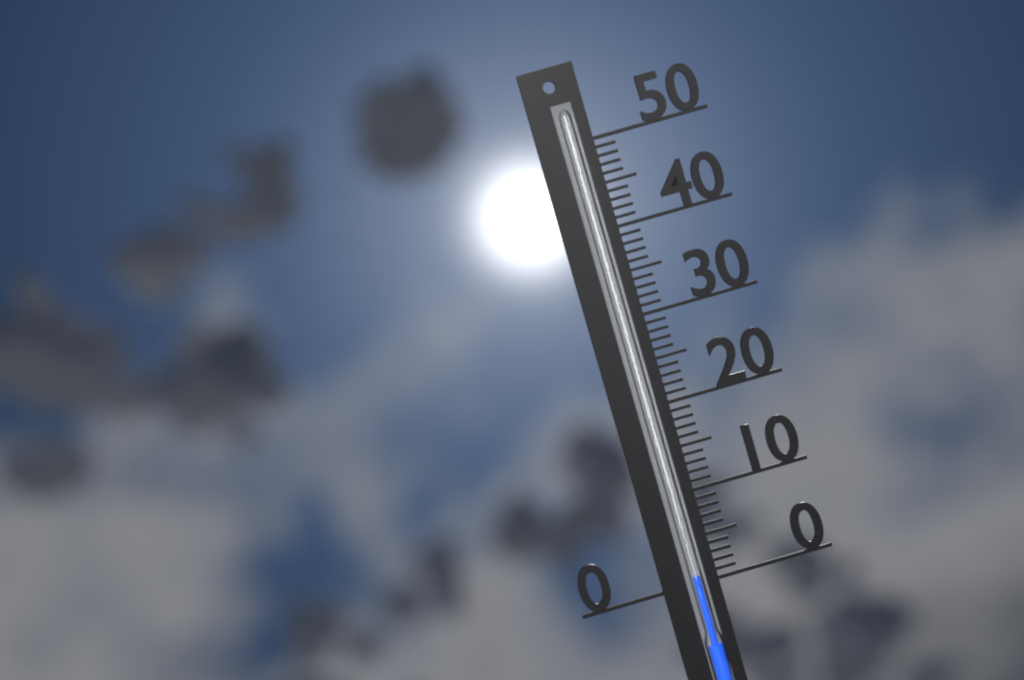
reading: 1 (no unit)
